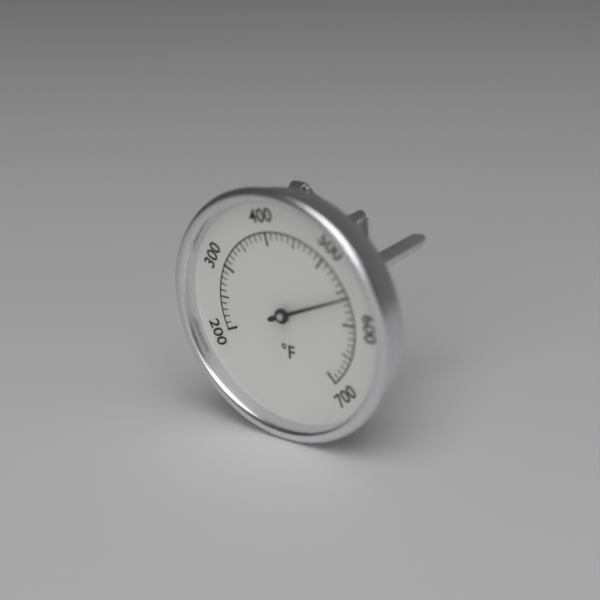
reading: 560 °F
